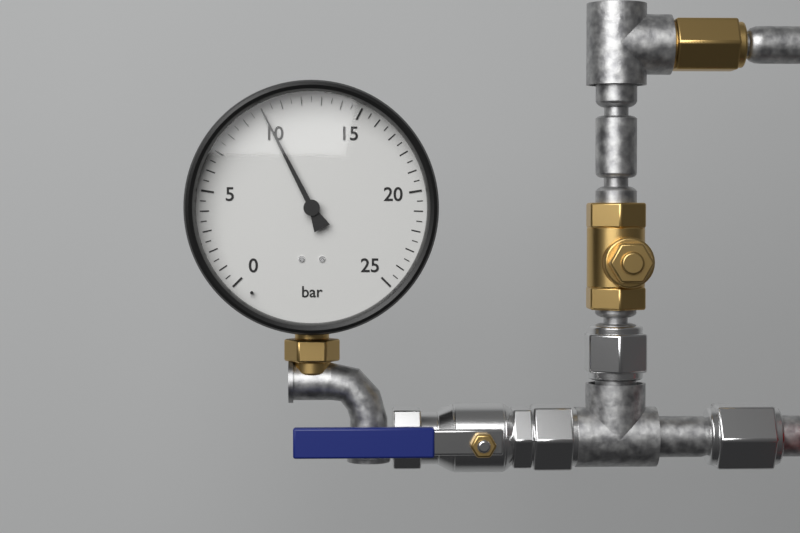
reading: 10.0 bar
